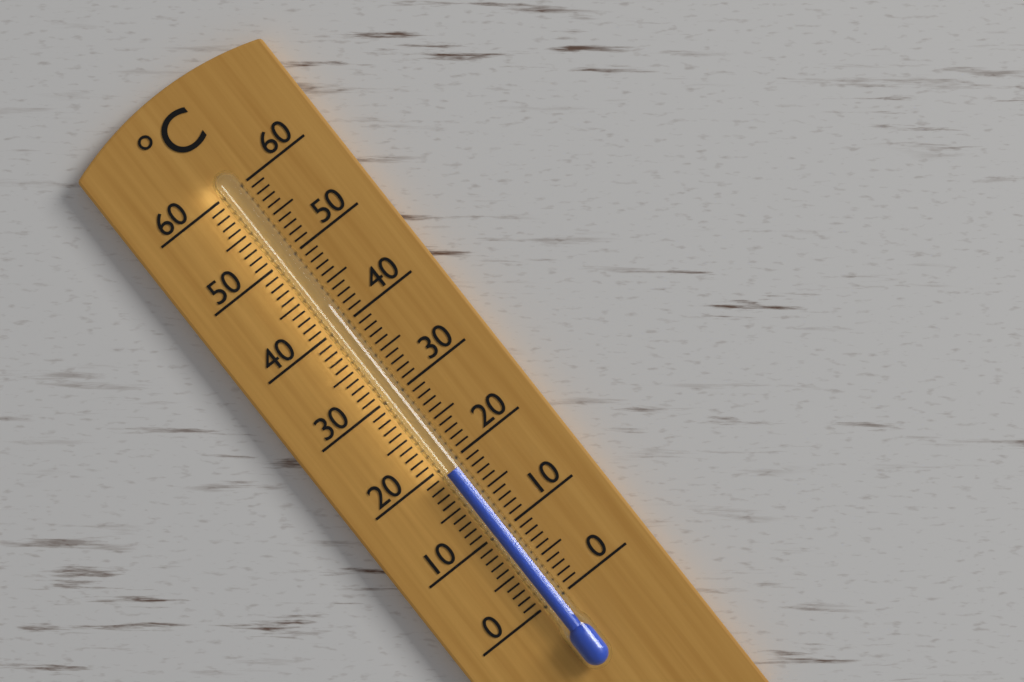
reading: 19 °C
